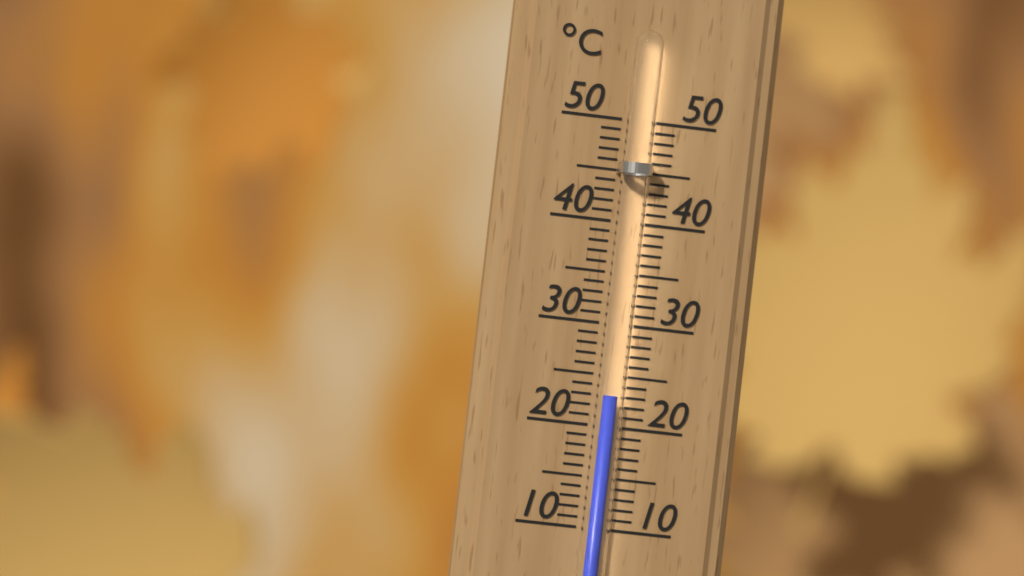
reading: 23 °C
